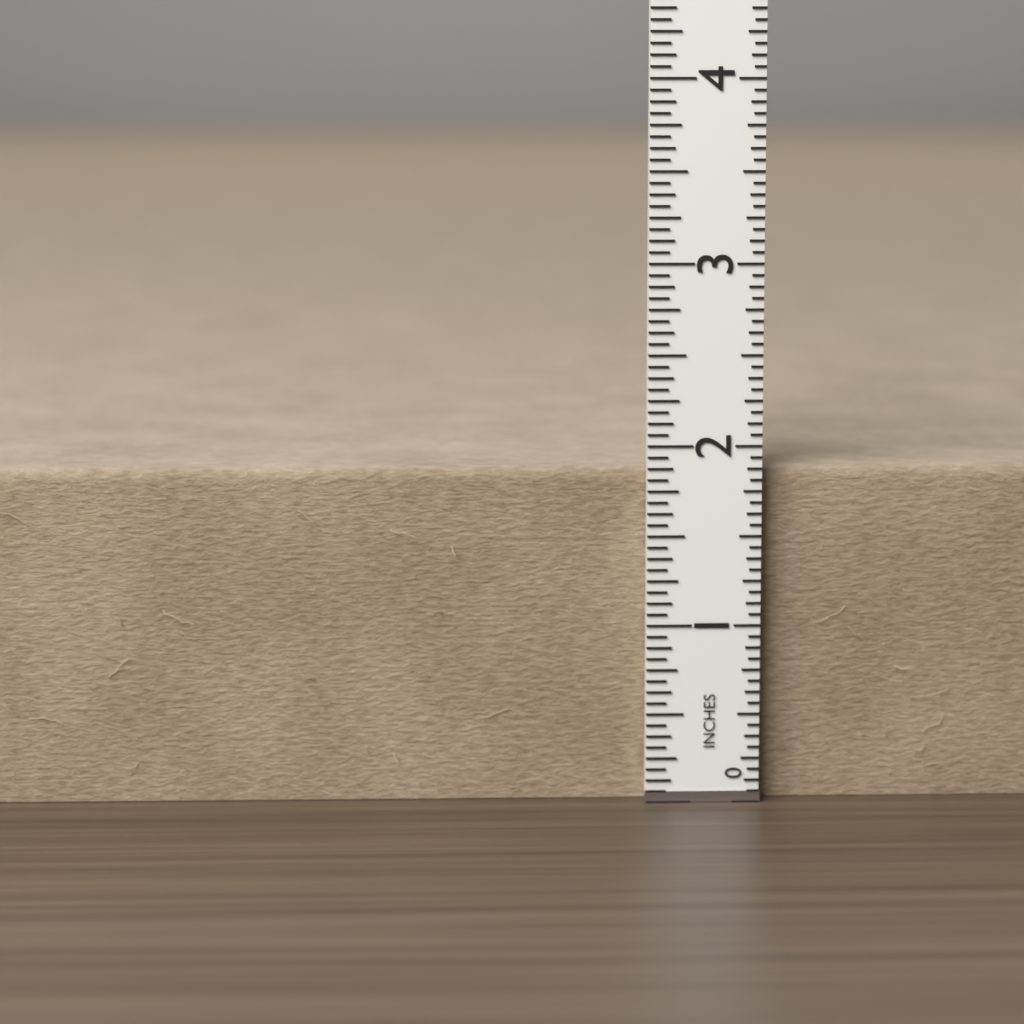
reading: 1.8750 in
